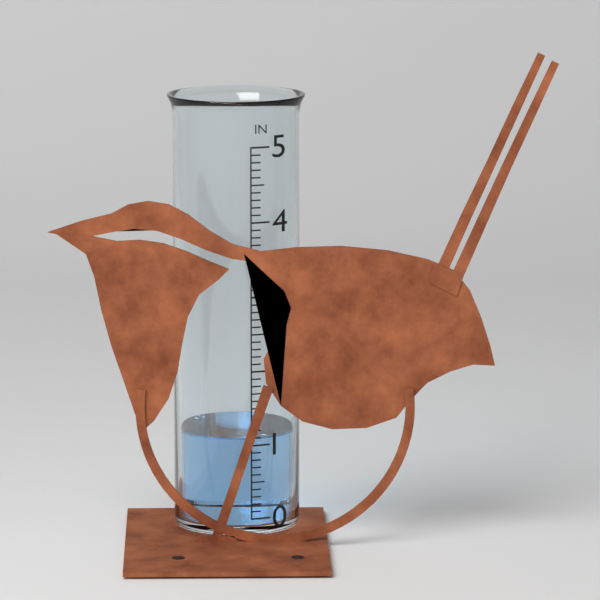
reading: 1.1 in
